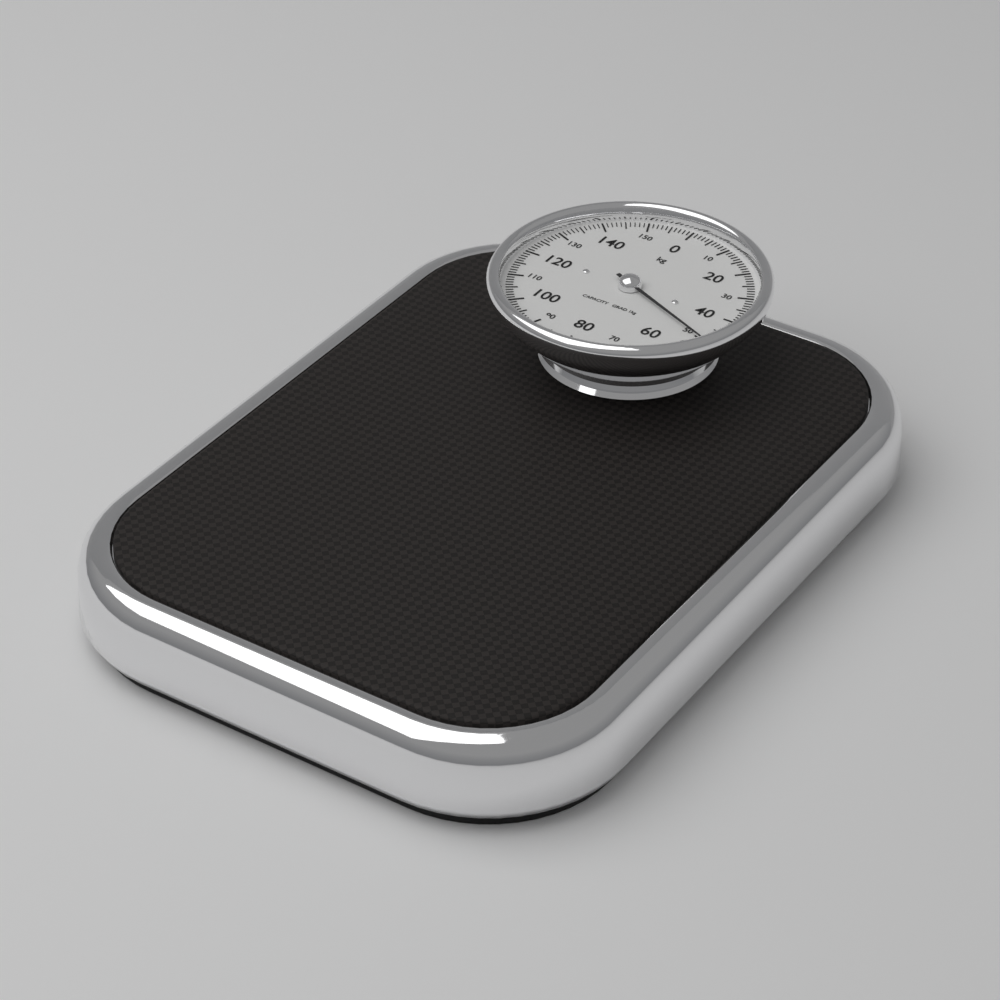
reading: 50 kg
